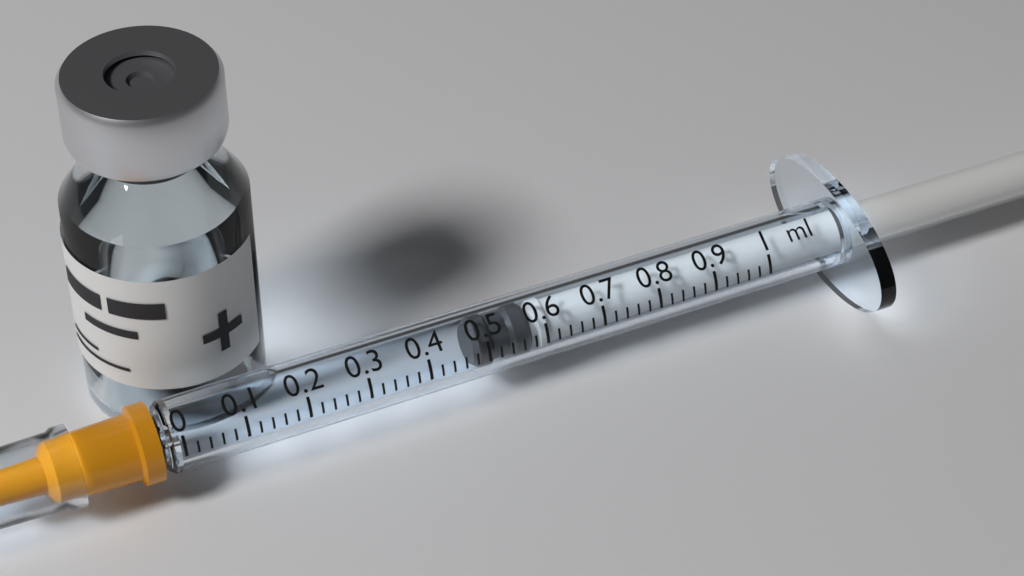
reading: 0.48 ml
